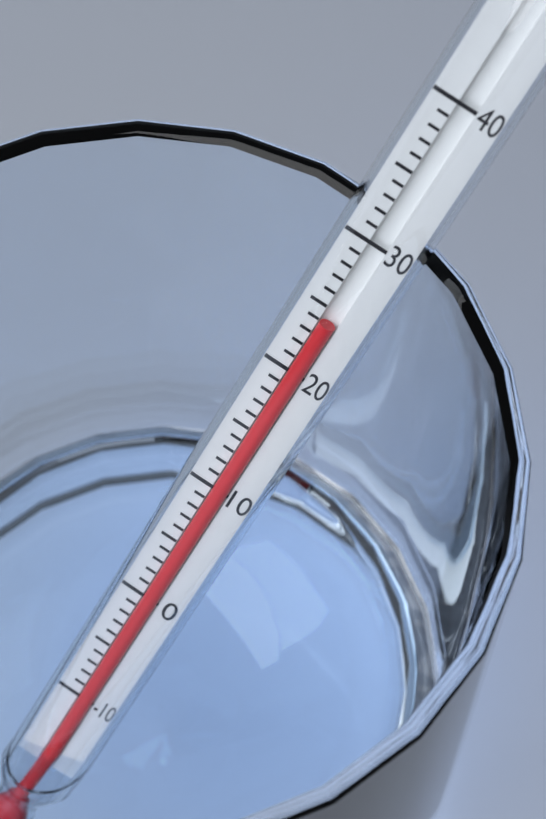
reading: 24 (no unit)
